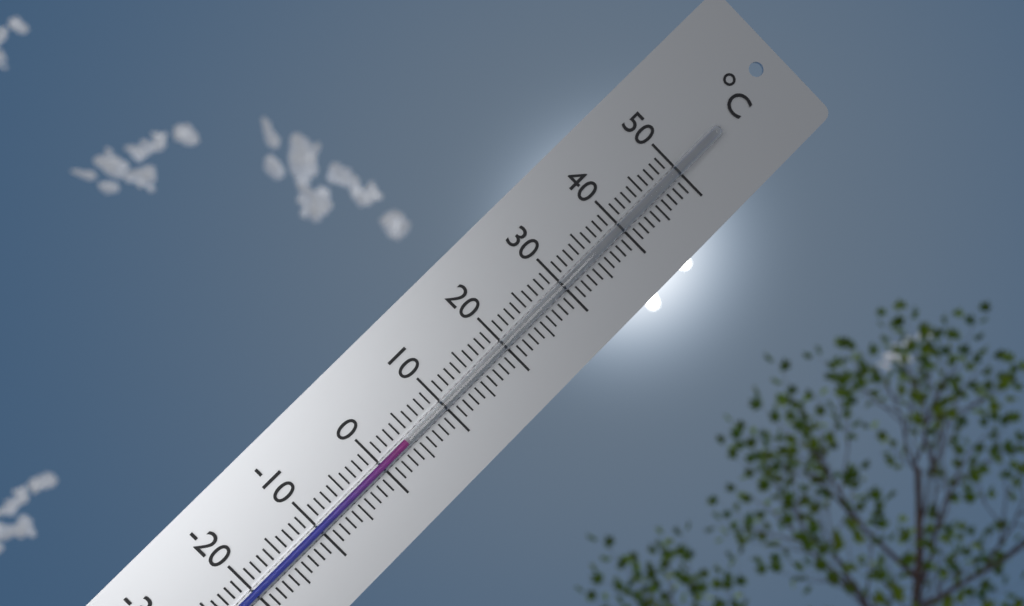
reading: 4 °C
